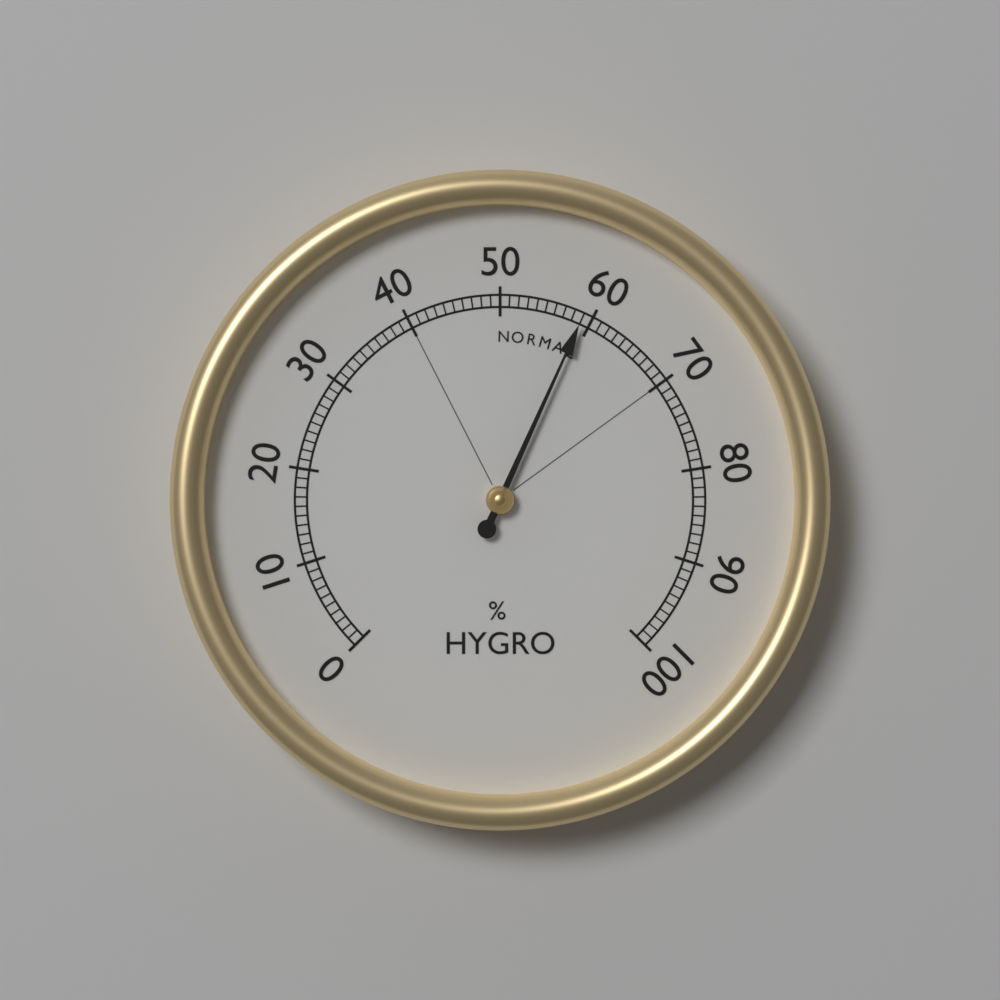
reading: 59 %
